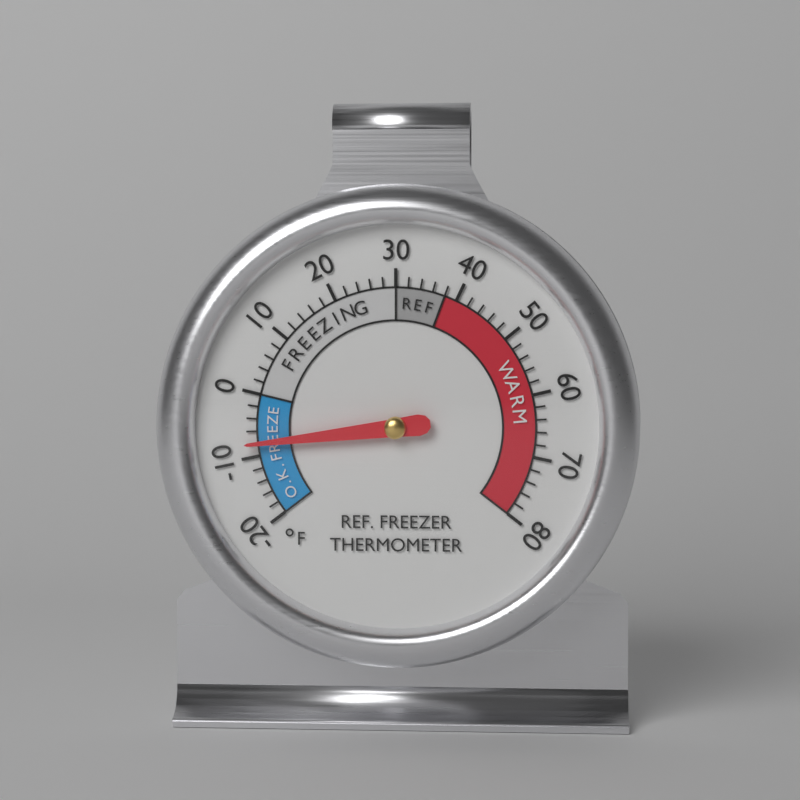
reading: -8 °F
